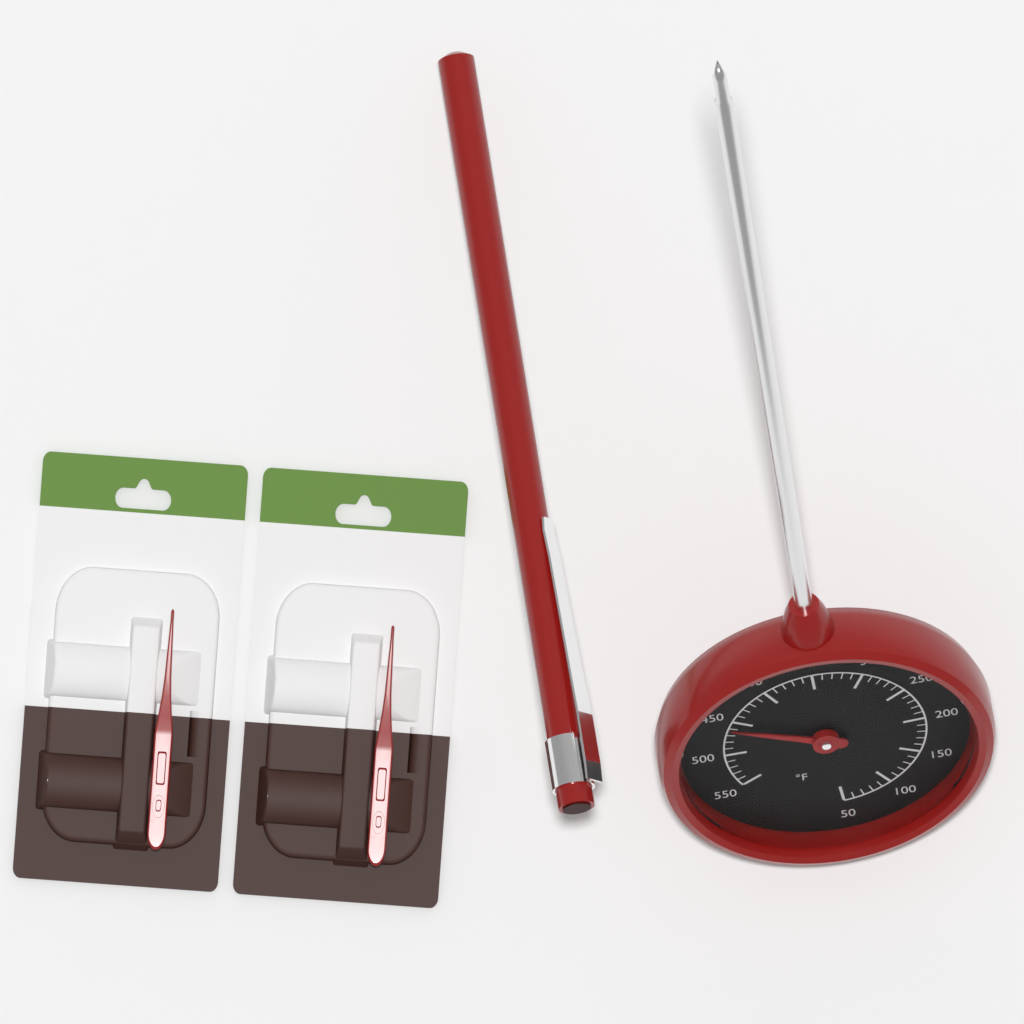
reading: 460 °F
